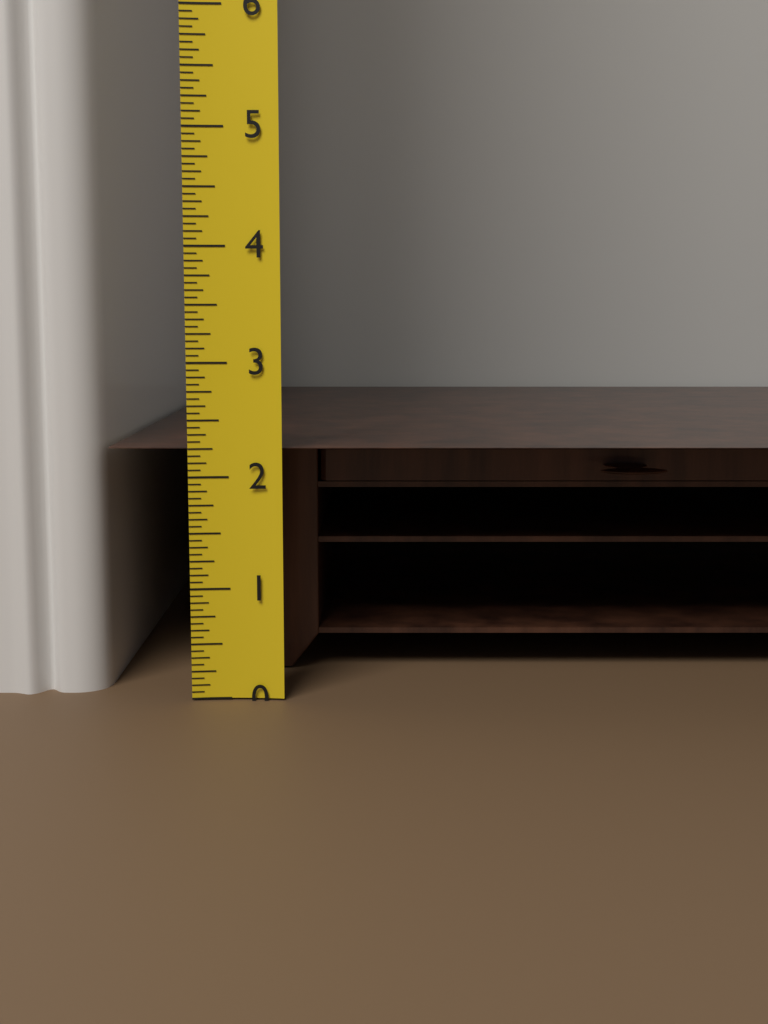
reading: 2.2500 (no unit)
